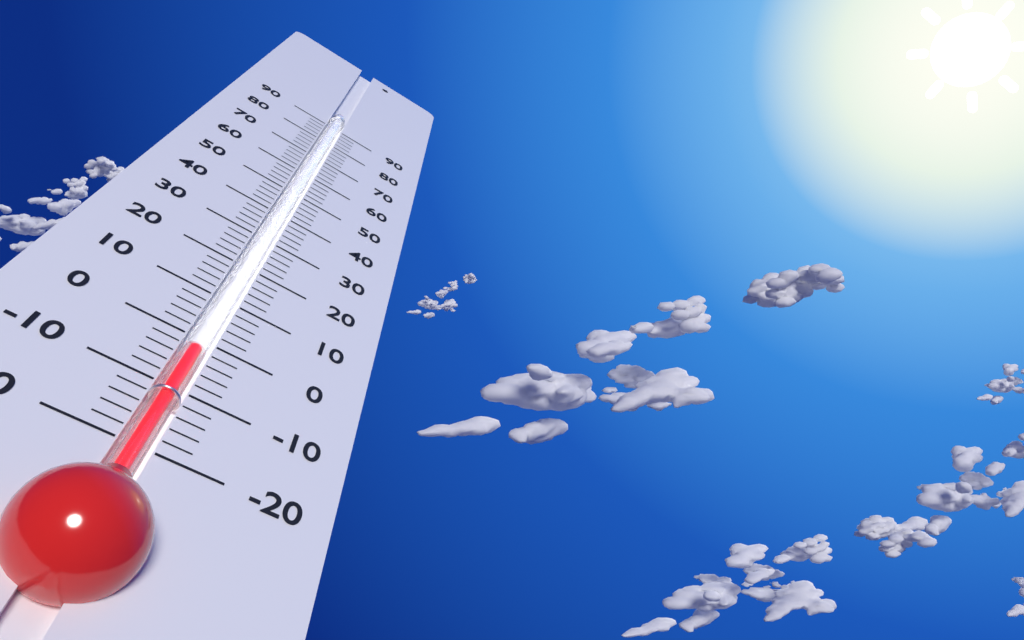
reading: -2 (no unit)
